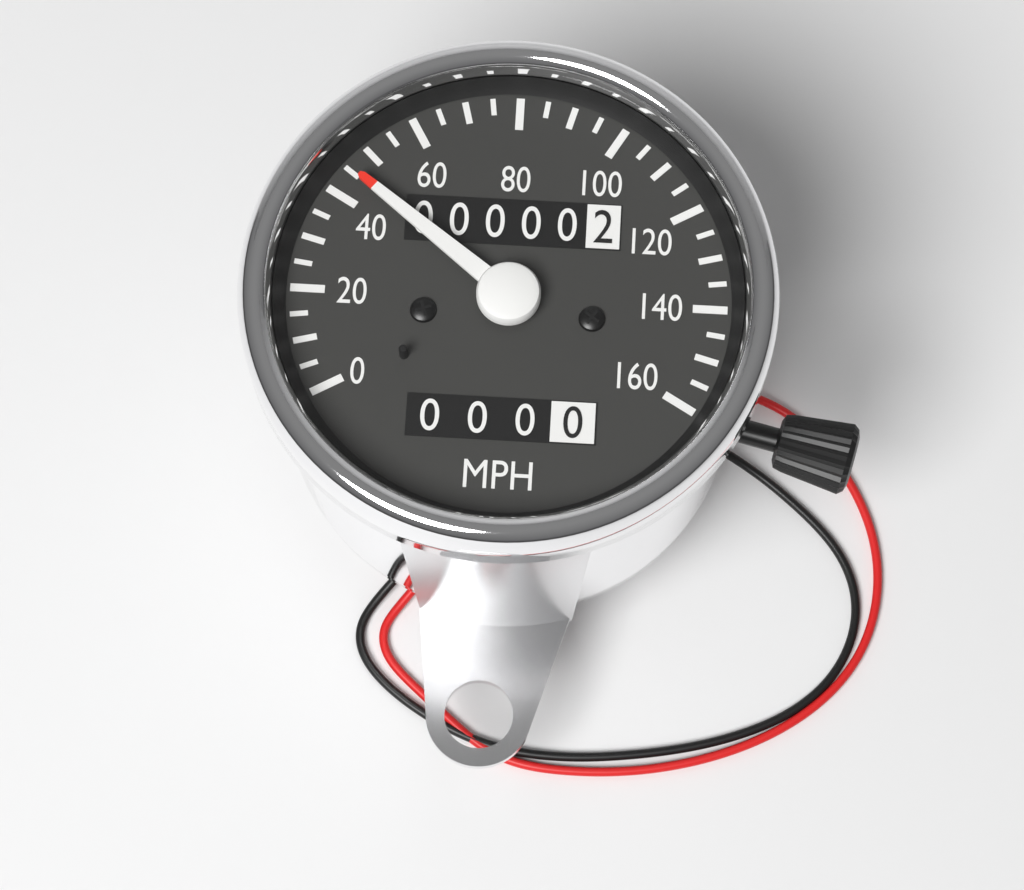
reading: 45 mph
